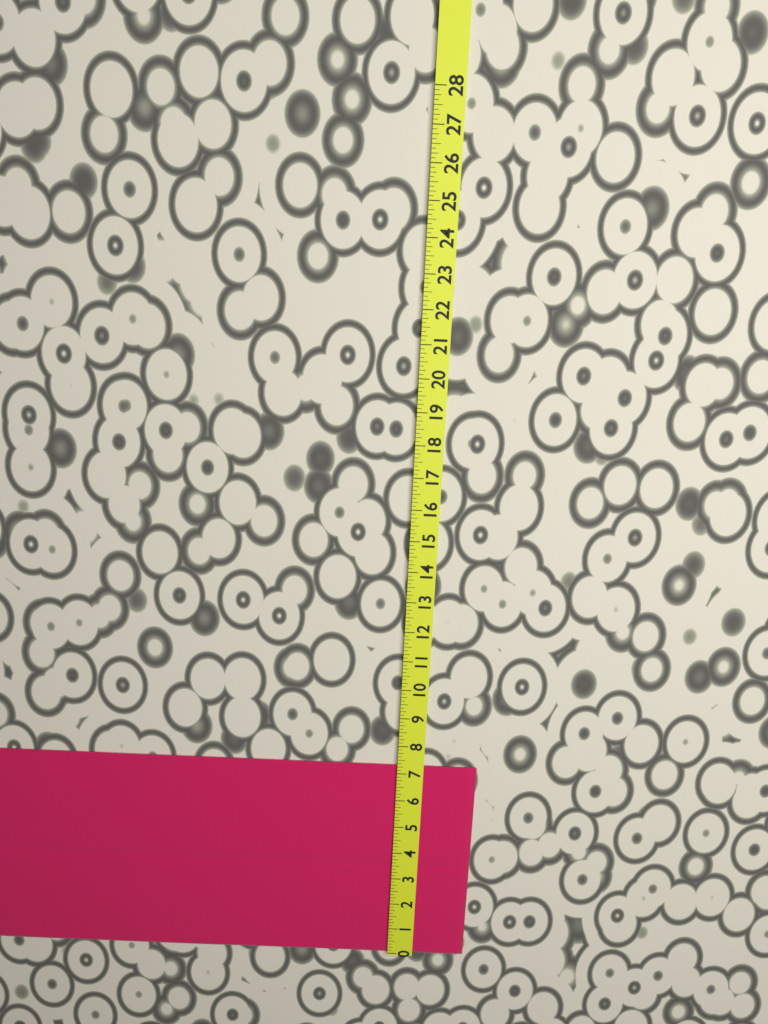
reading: 7.250 (no unit)
